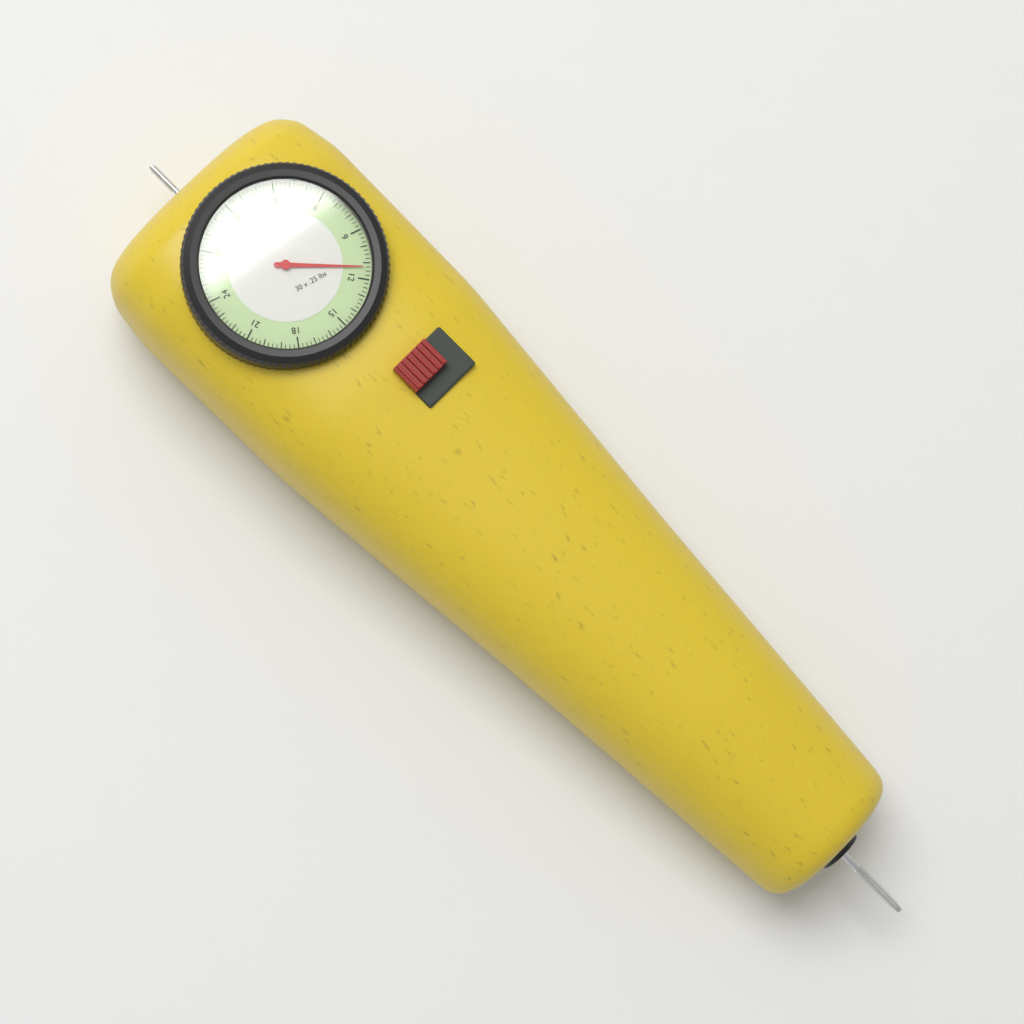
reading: 11.25 lbs
